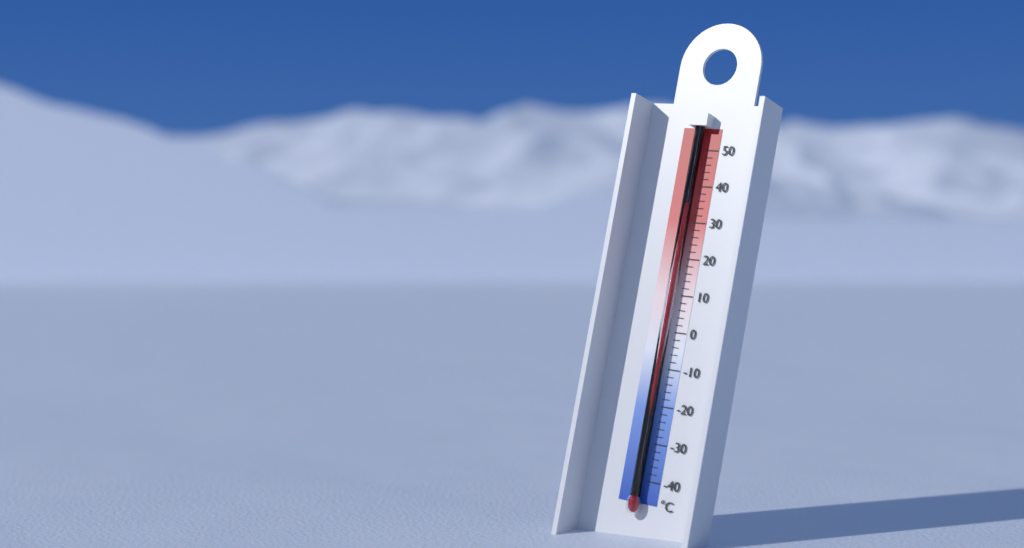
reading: 34 °C
